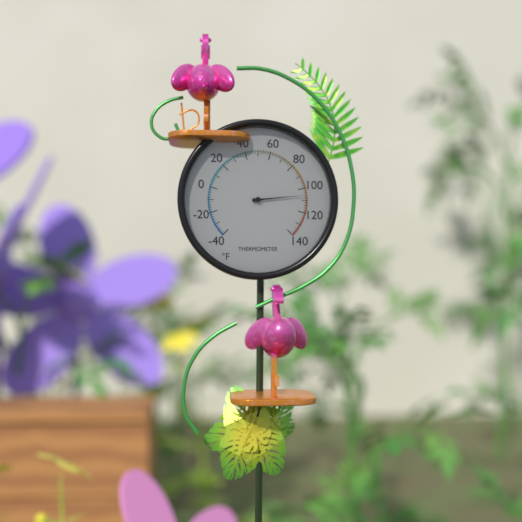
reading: 106 °F
